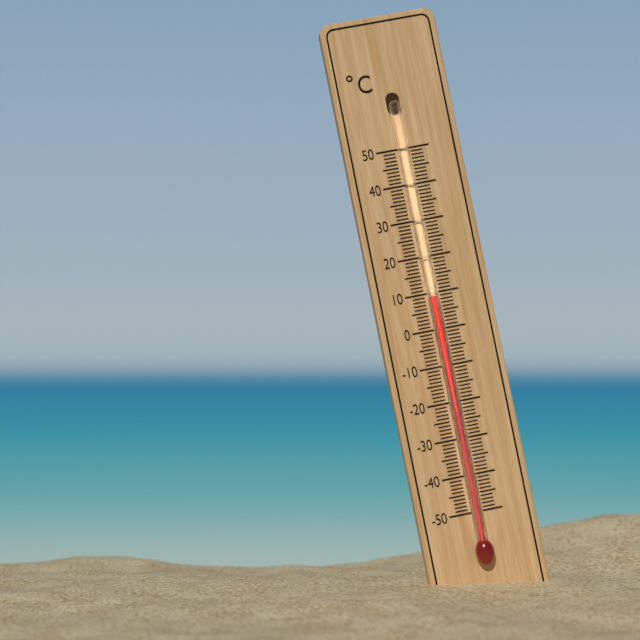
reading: 9 °C
